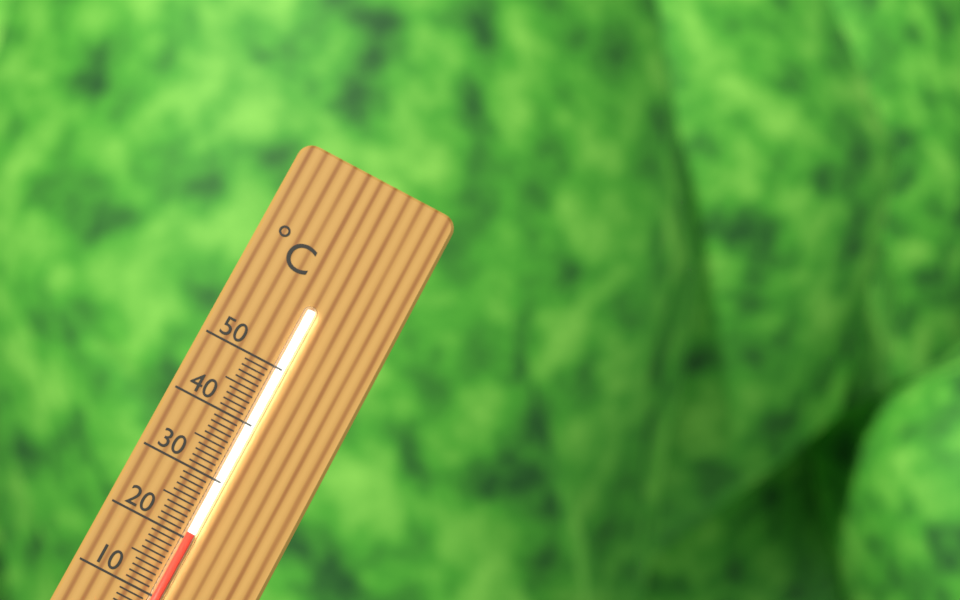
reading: 21 °C
